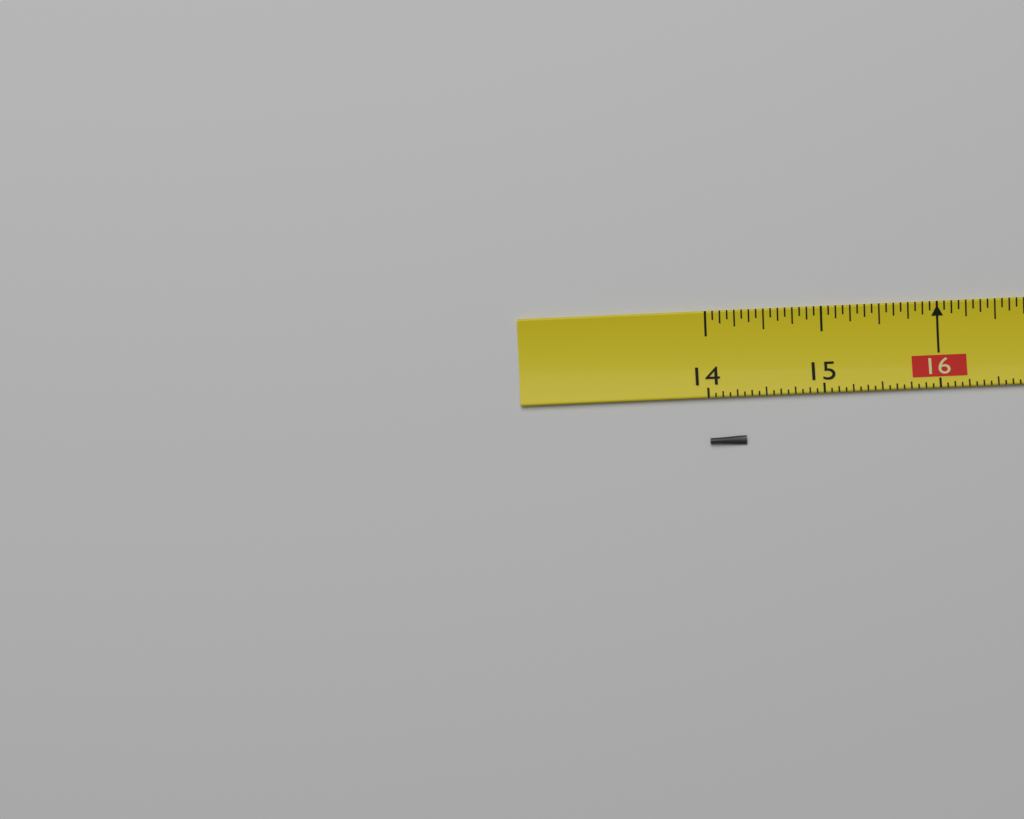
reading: 14.3125 (no unit)
